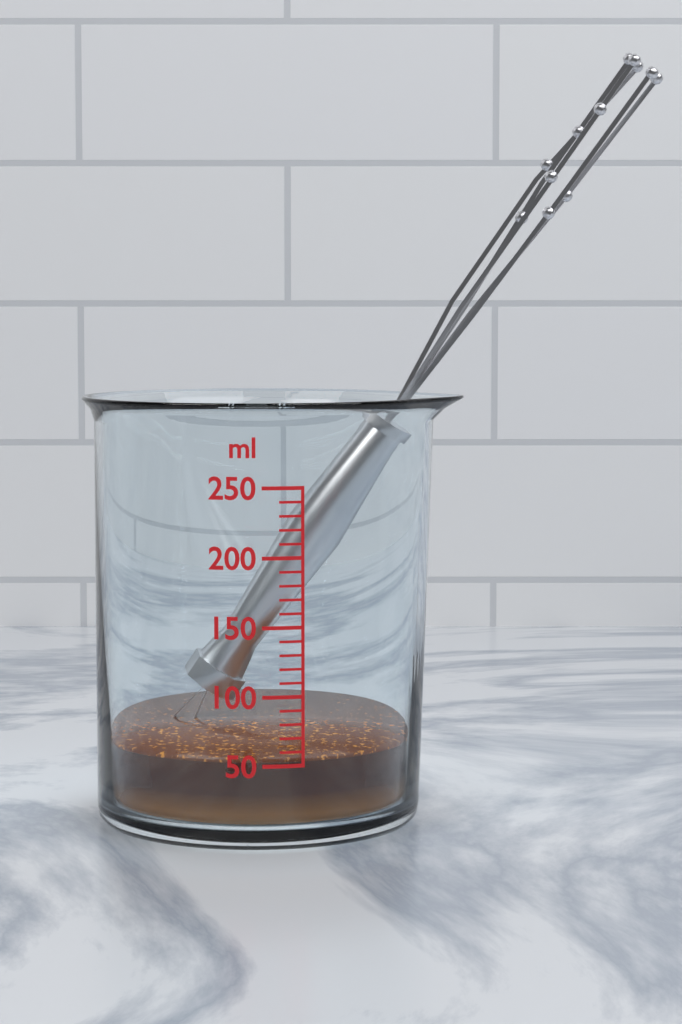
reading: 55 ml
